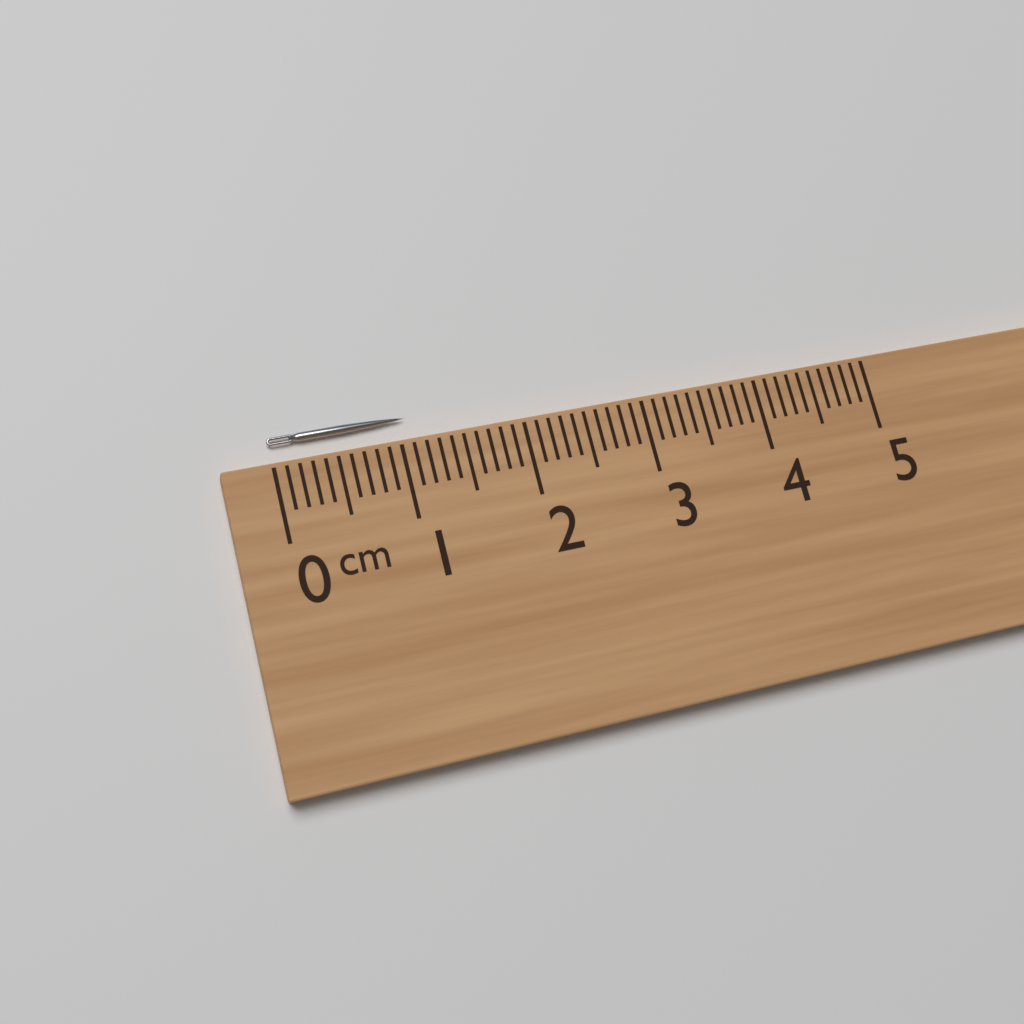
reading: 1.1 cm
